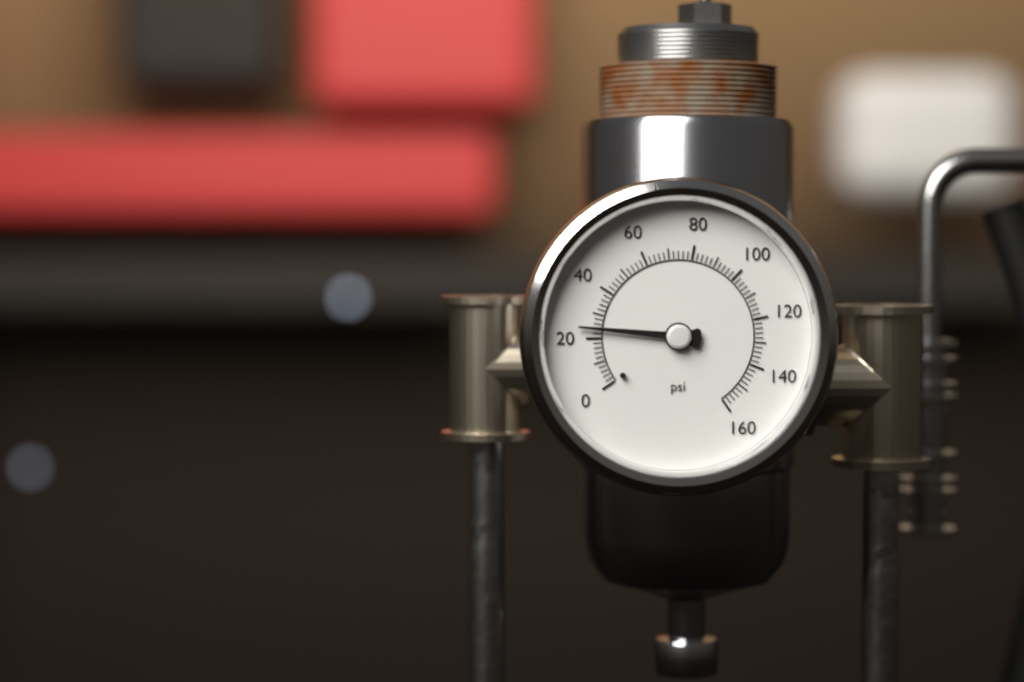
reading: 24 psi
